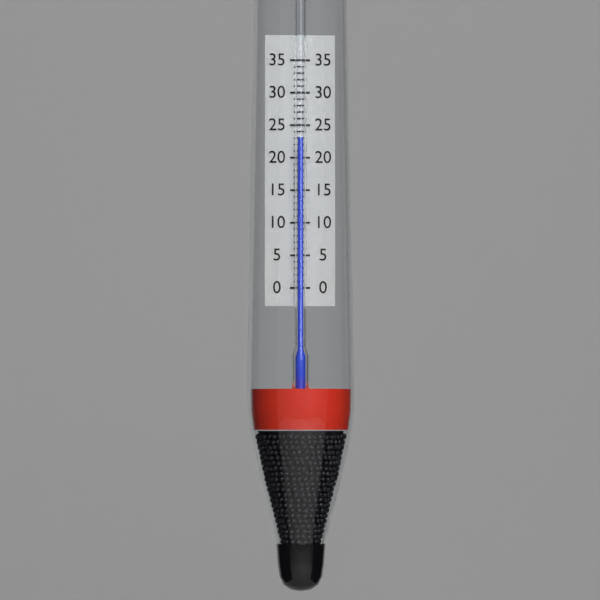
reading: 23 (no unit)
